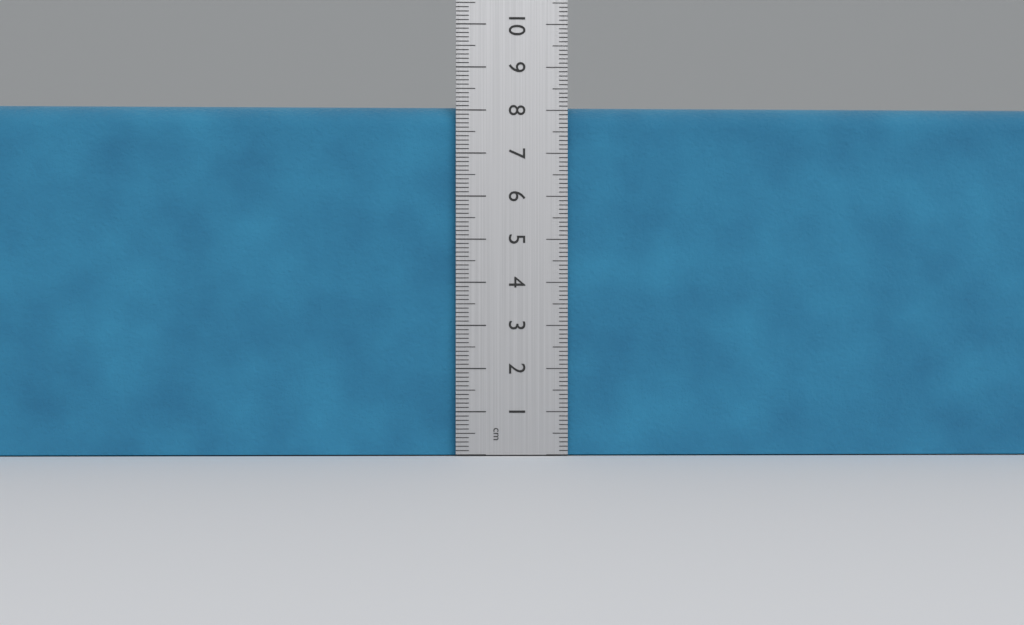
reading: 8.1 cm
